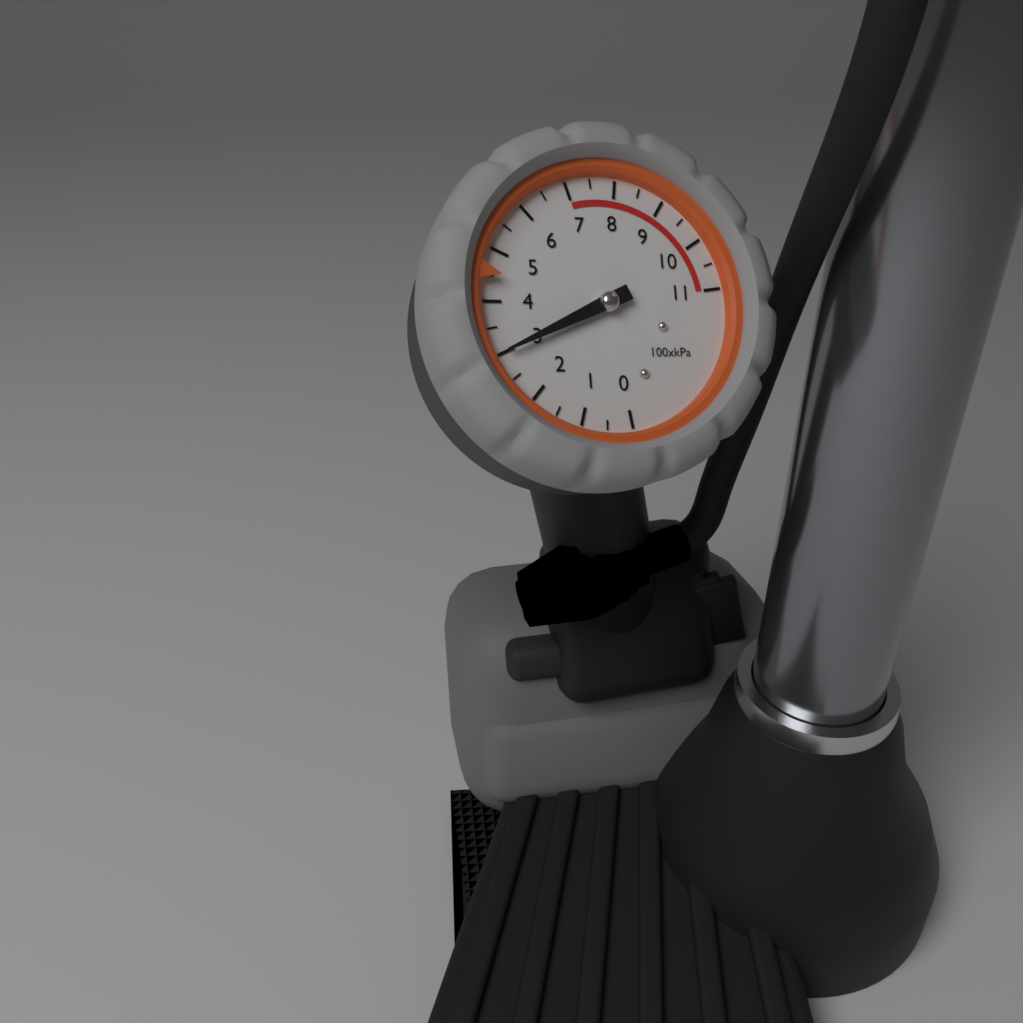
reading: 300 kPa
